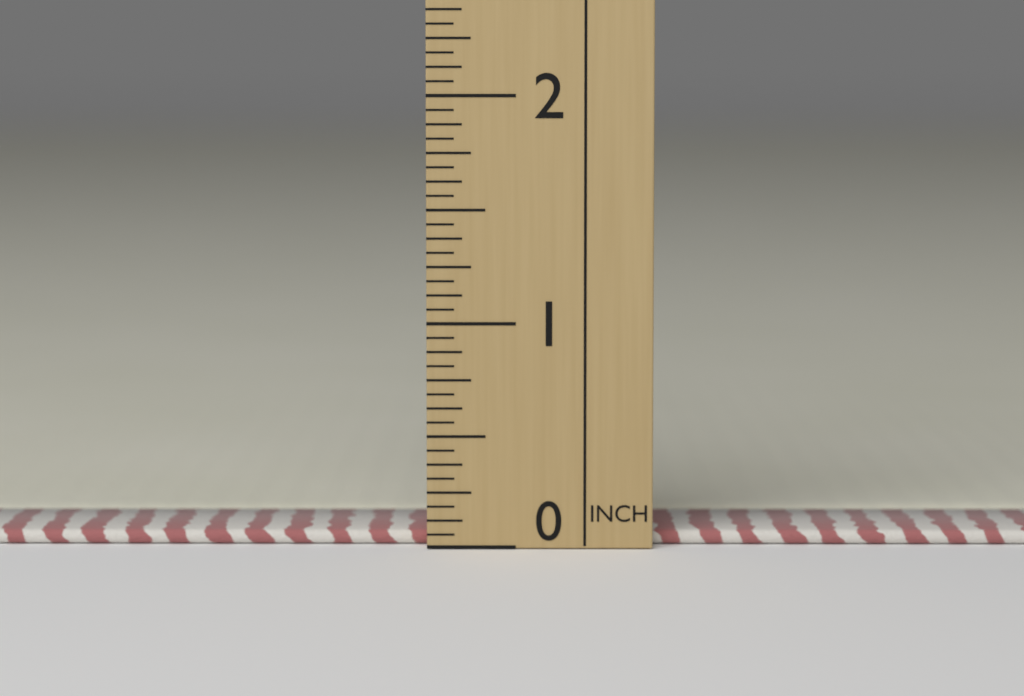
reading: 0.0625 in
